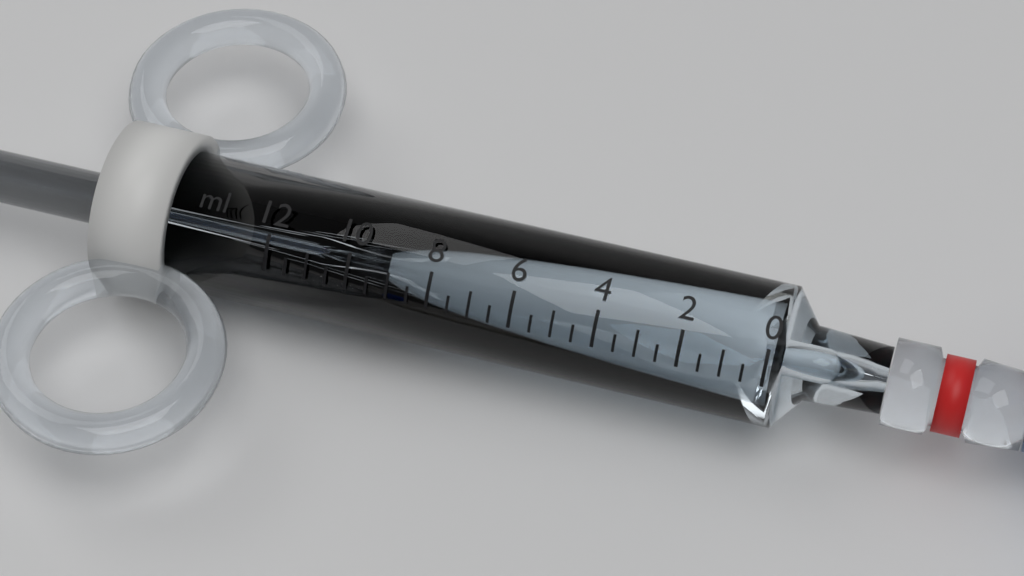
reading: 9.0 ml
